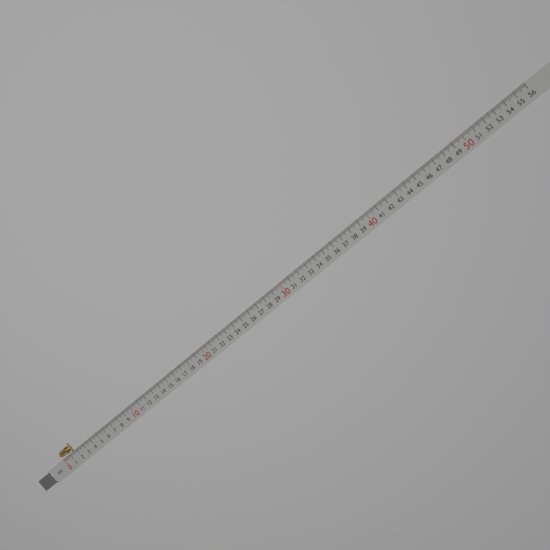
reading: 1.7 cm
